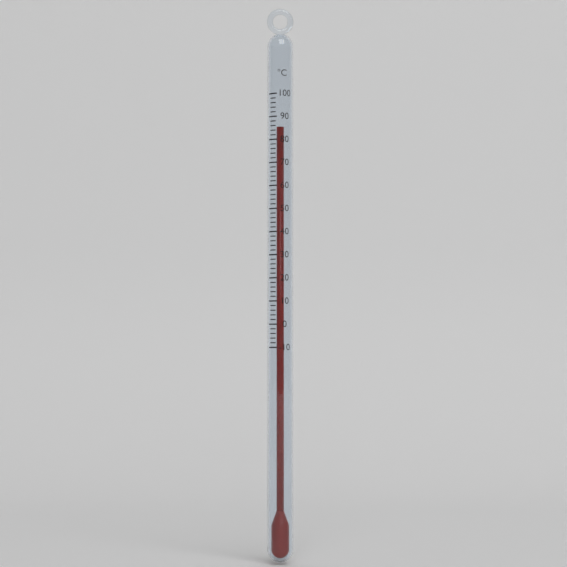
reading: 86 °C
